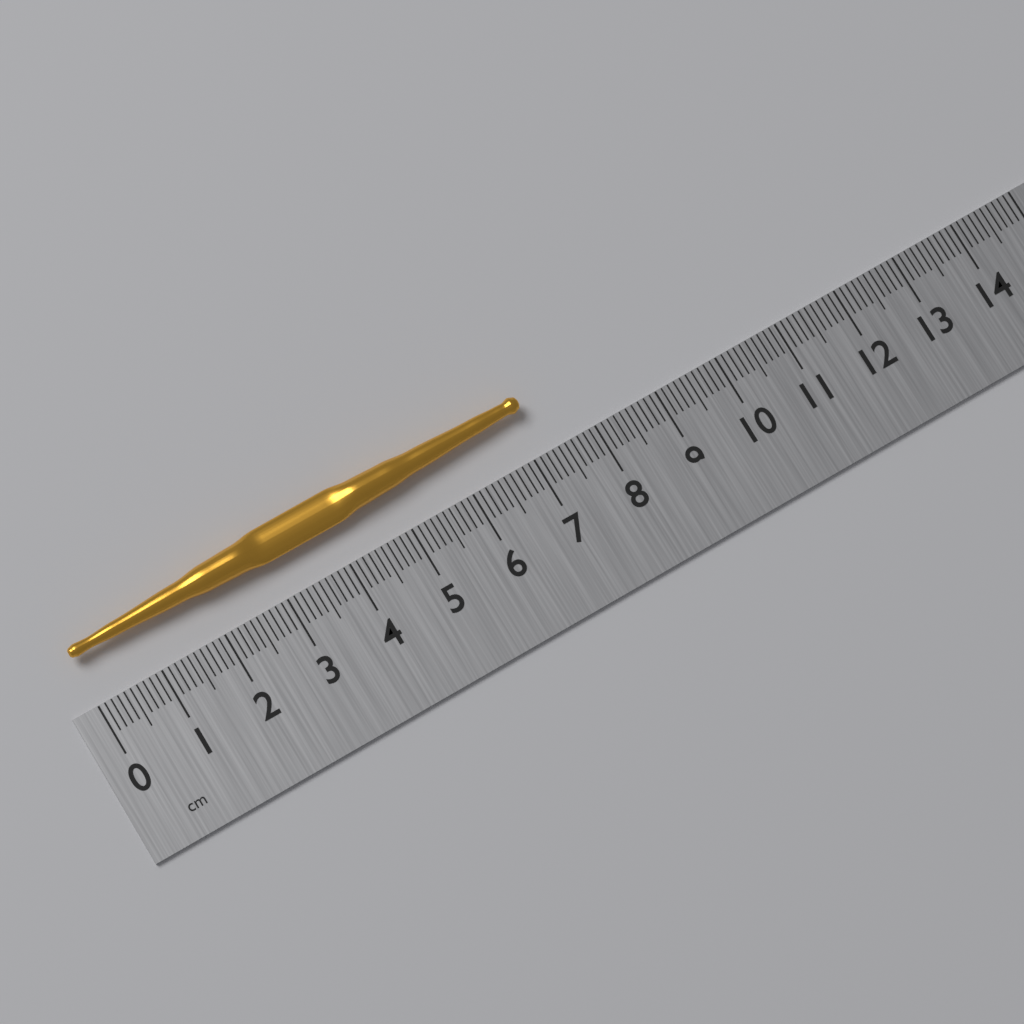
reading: 7.2 cm
